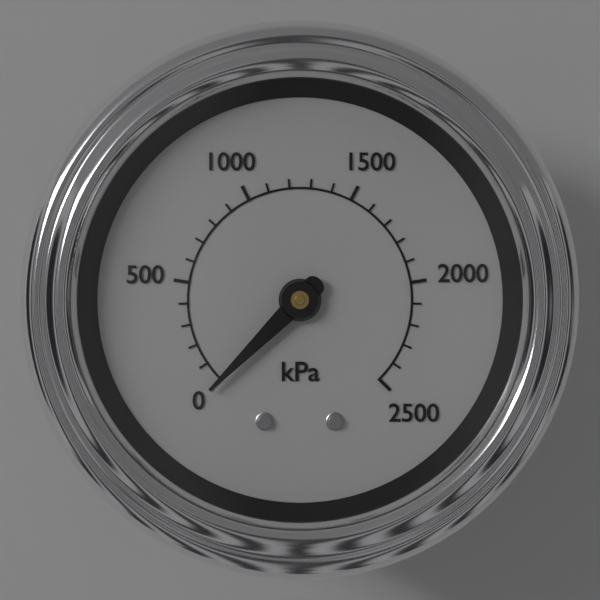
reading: 0 kPa
